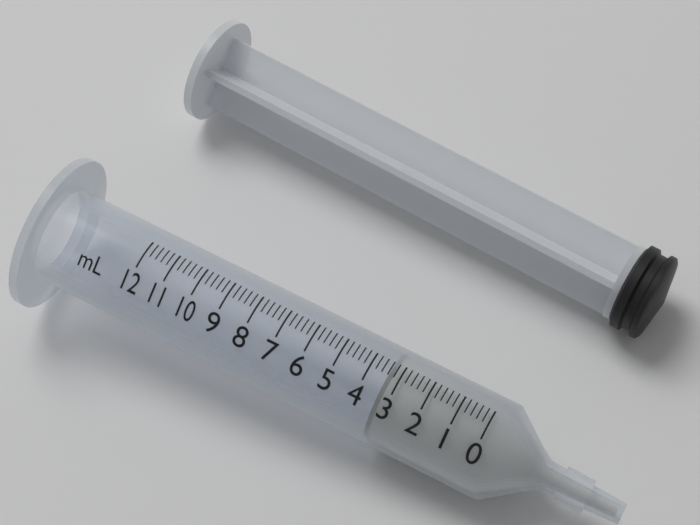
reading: 3.4 ml
